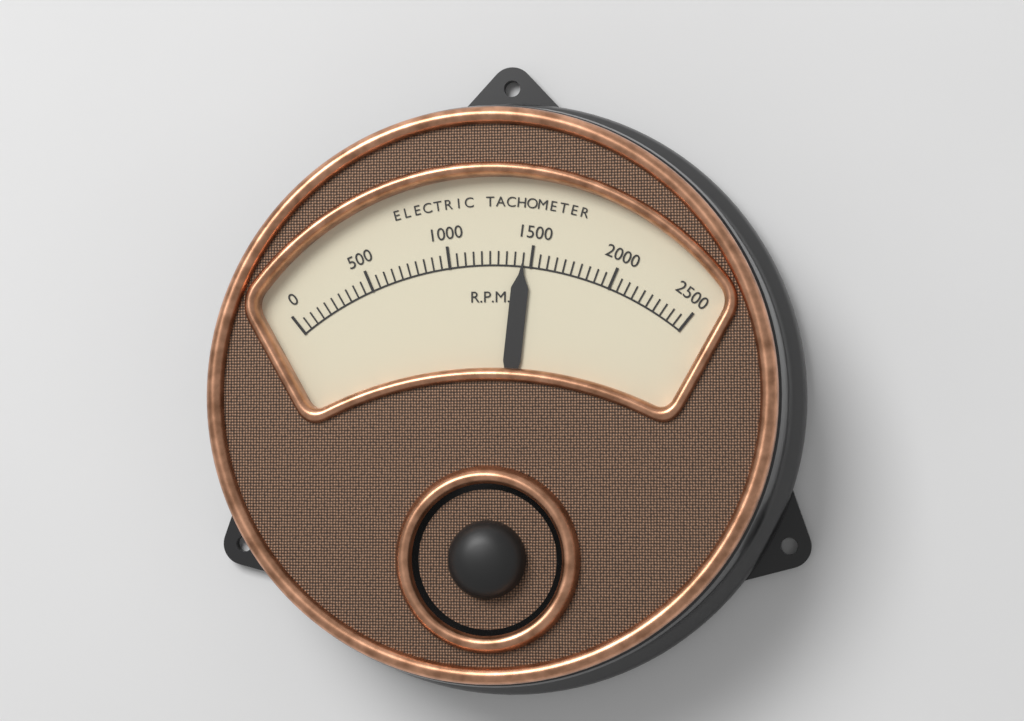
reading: 1450 RPM
